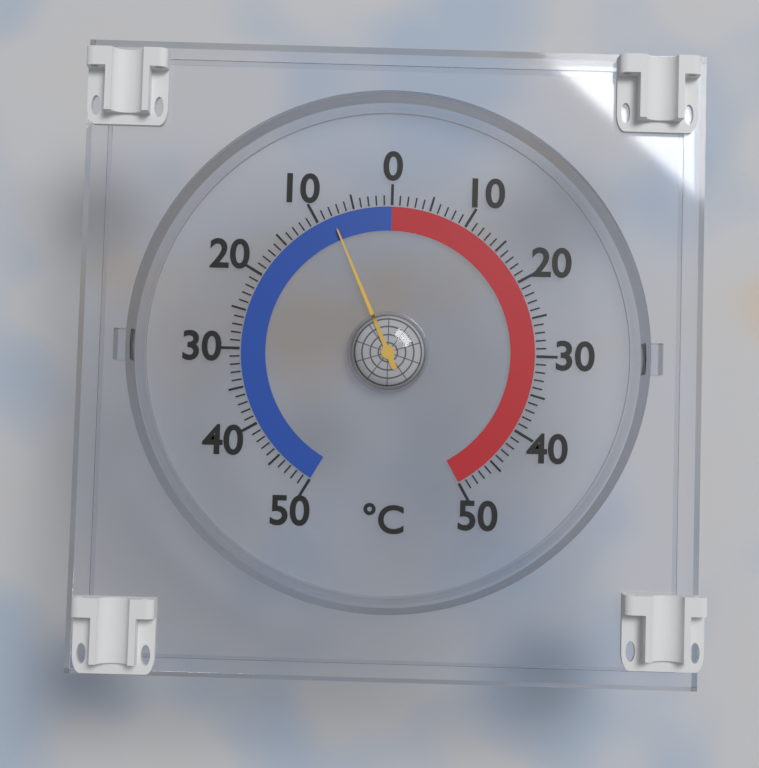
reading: -8 °C
